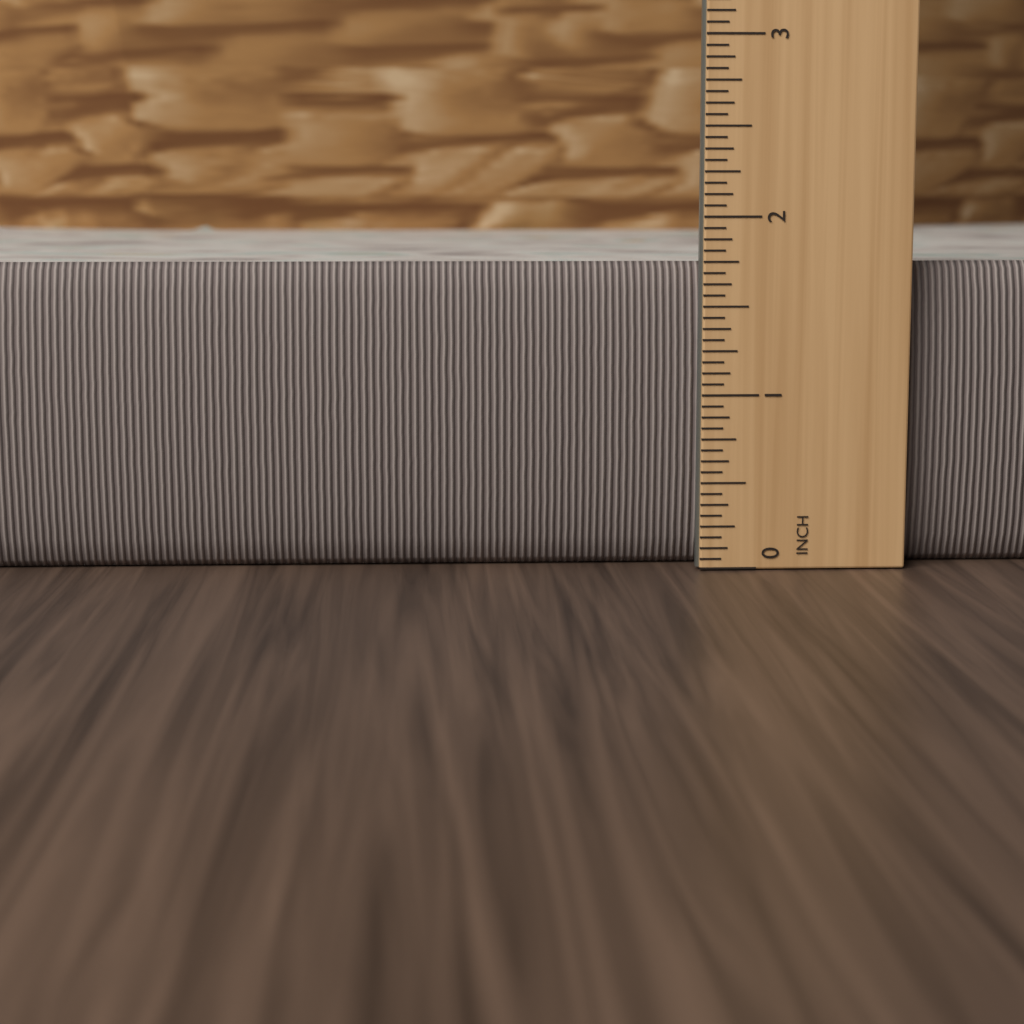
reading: 1.8750 inch
